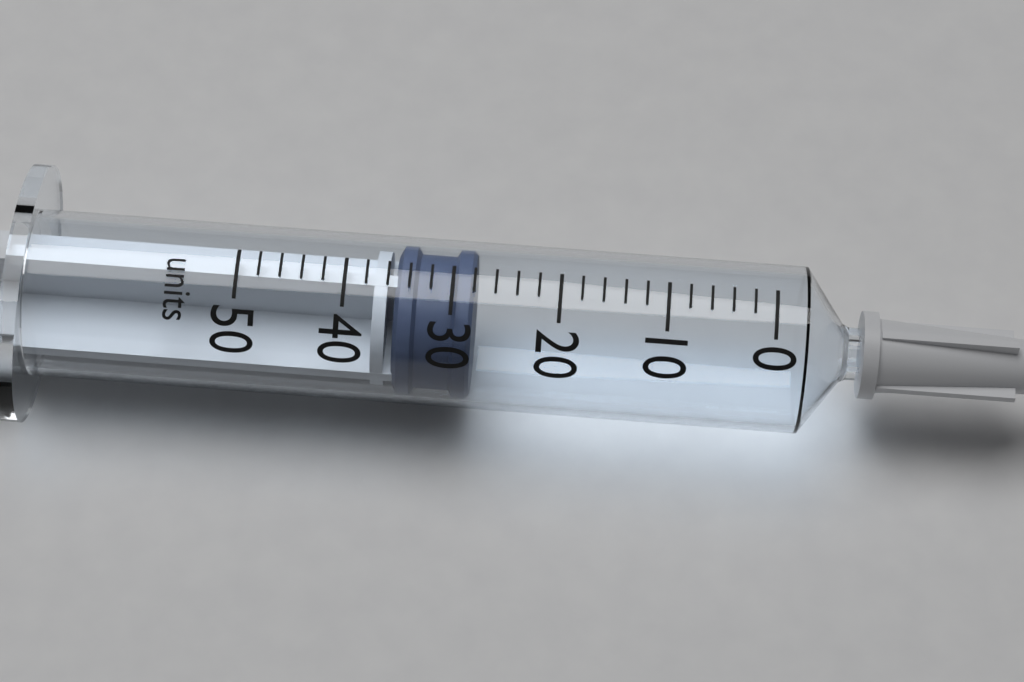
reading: 28 units
